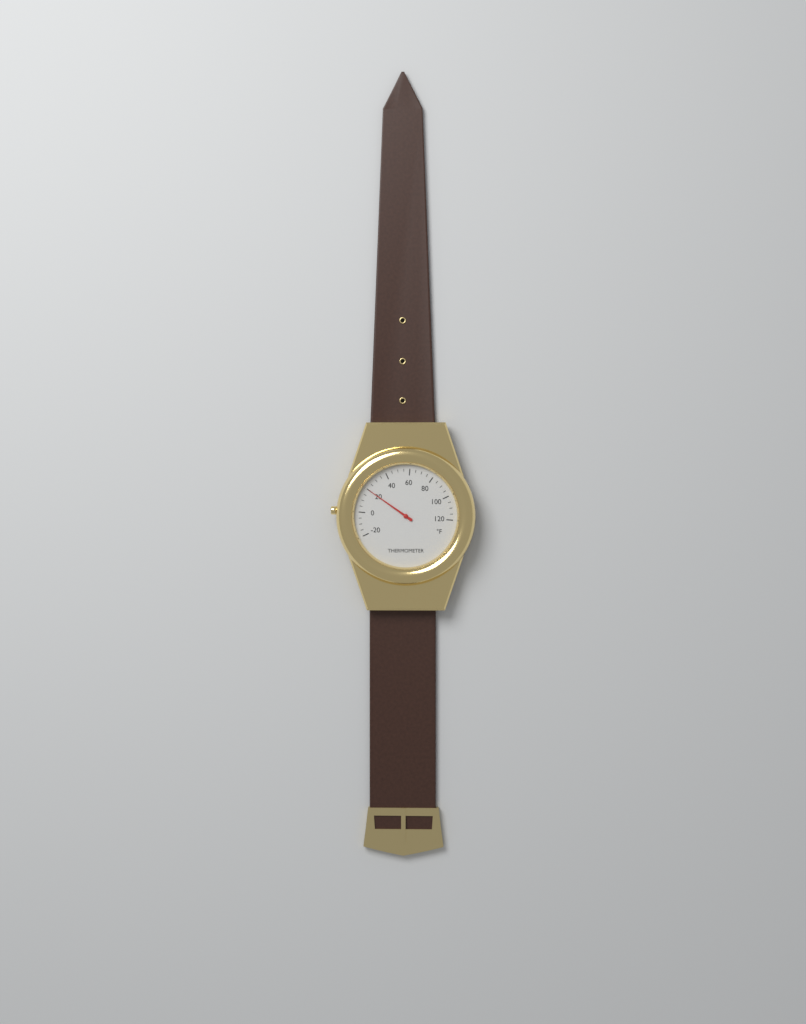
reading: 20 °F
